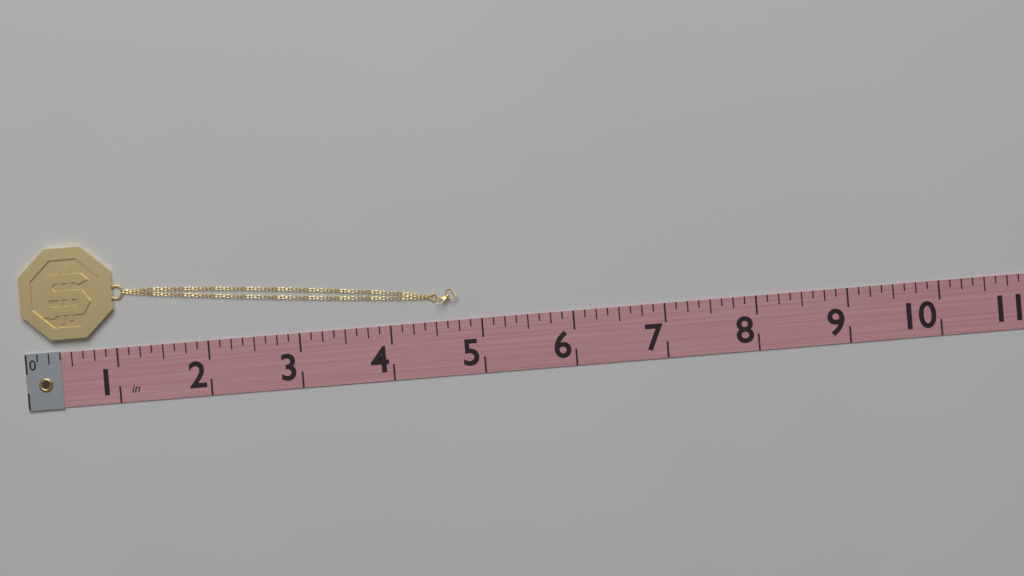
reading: 4.750 in
